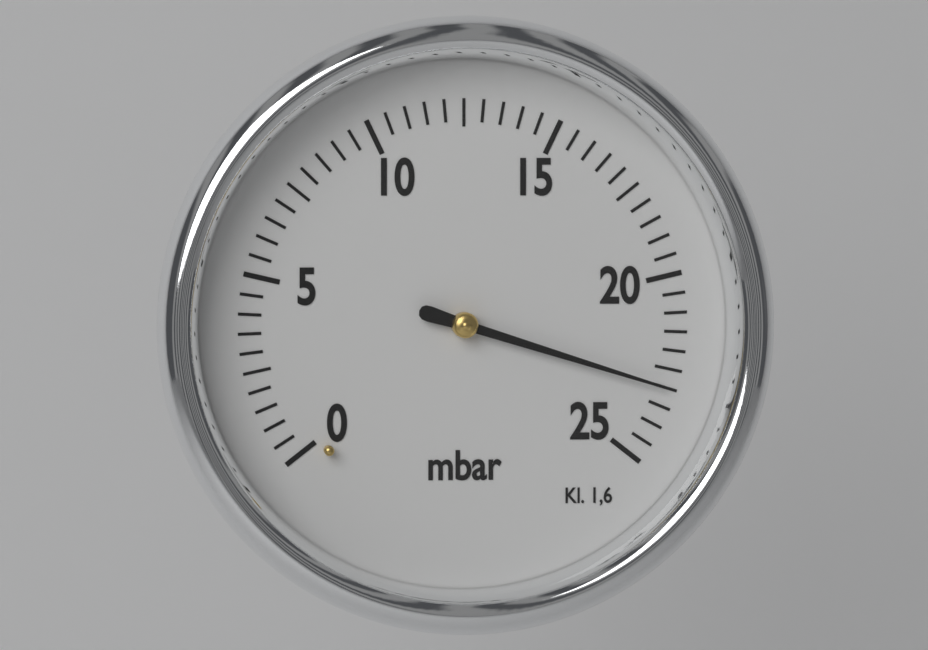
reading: 23.0 mbar
